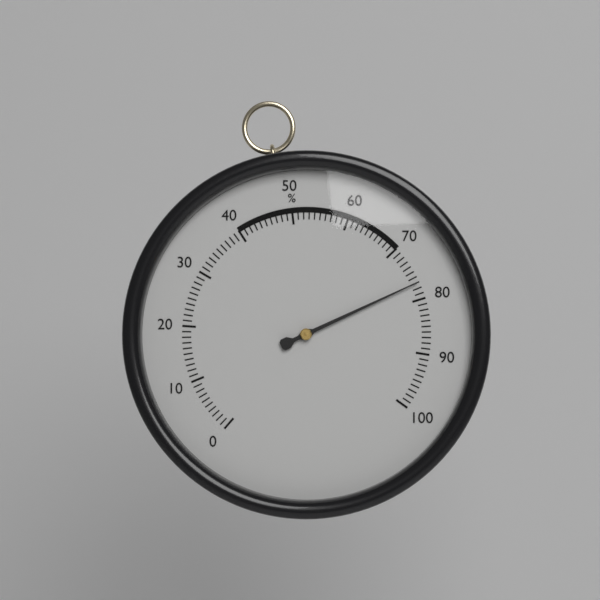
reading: 77 %
